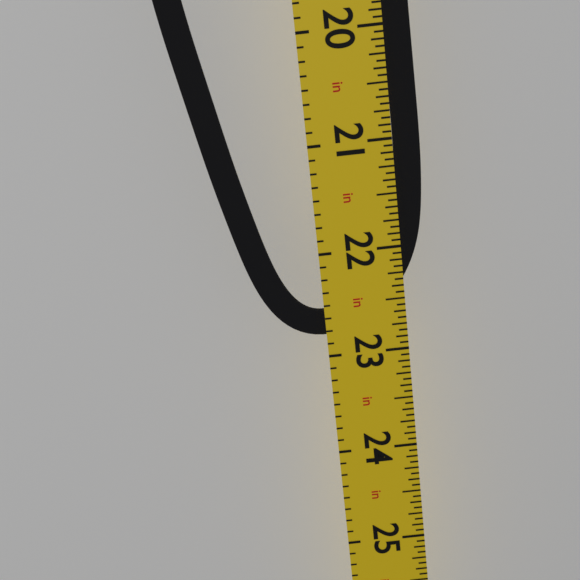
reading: 22.8125 in
